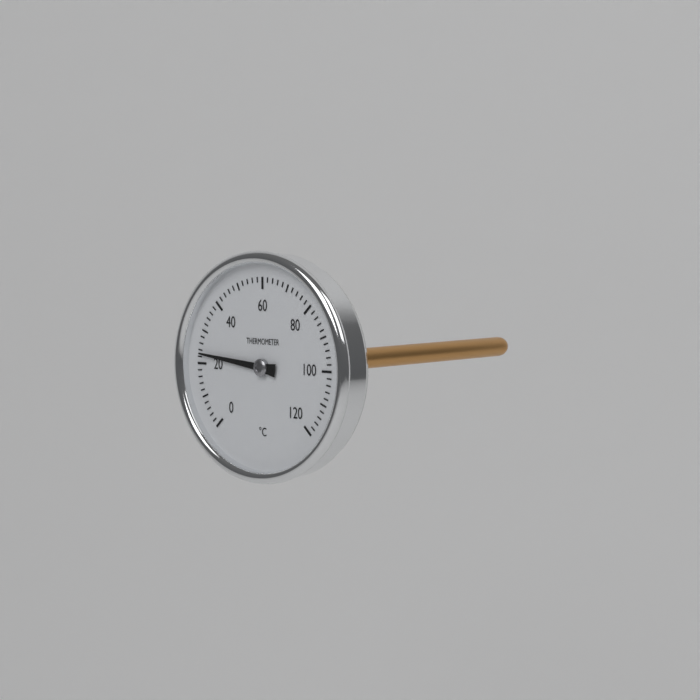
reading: 23 °C
